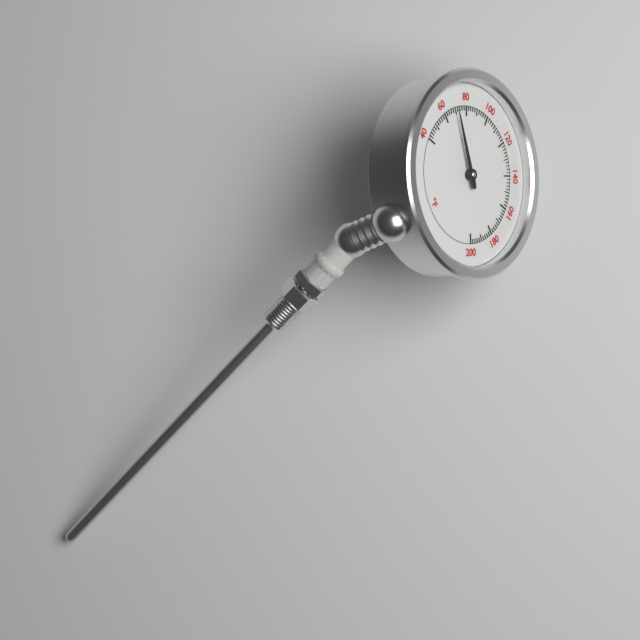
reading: 70 °F
